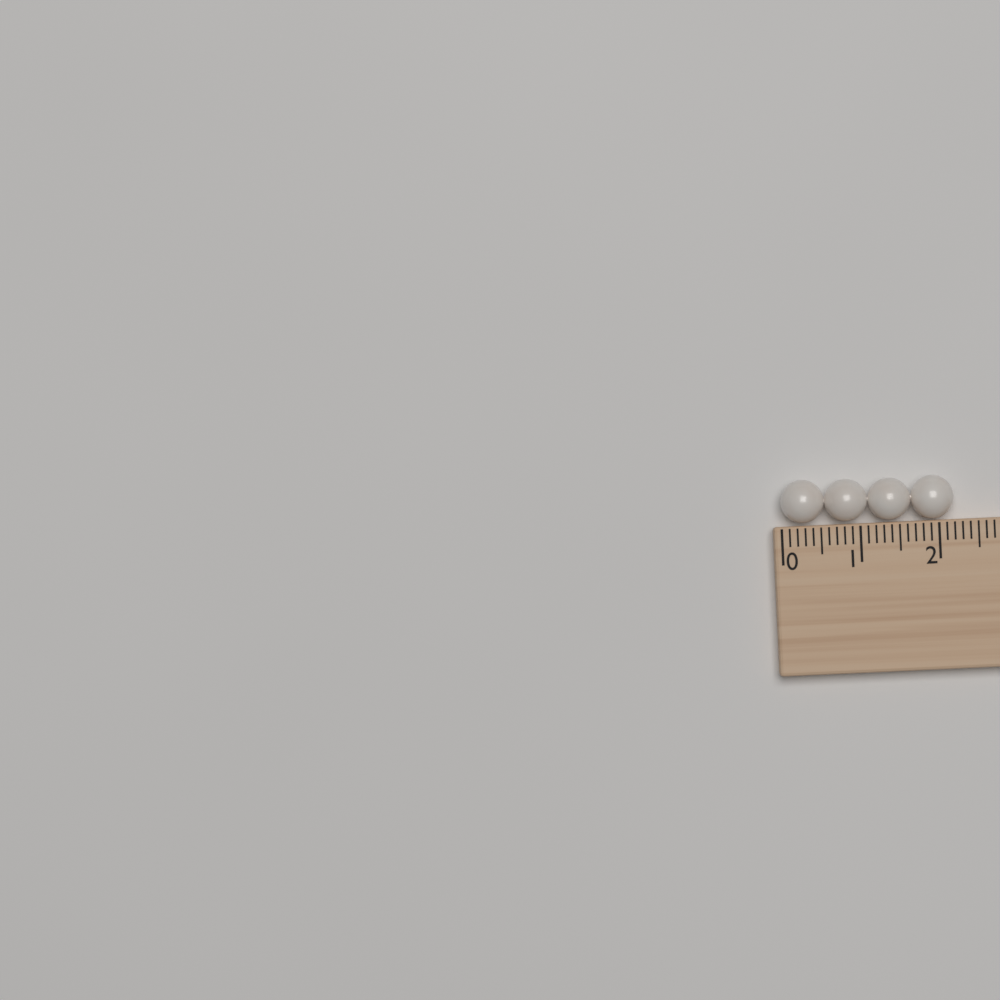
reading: 2.2 (no unit)
